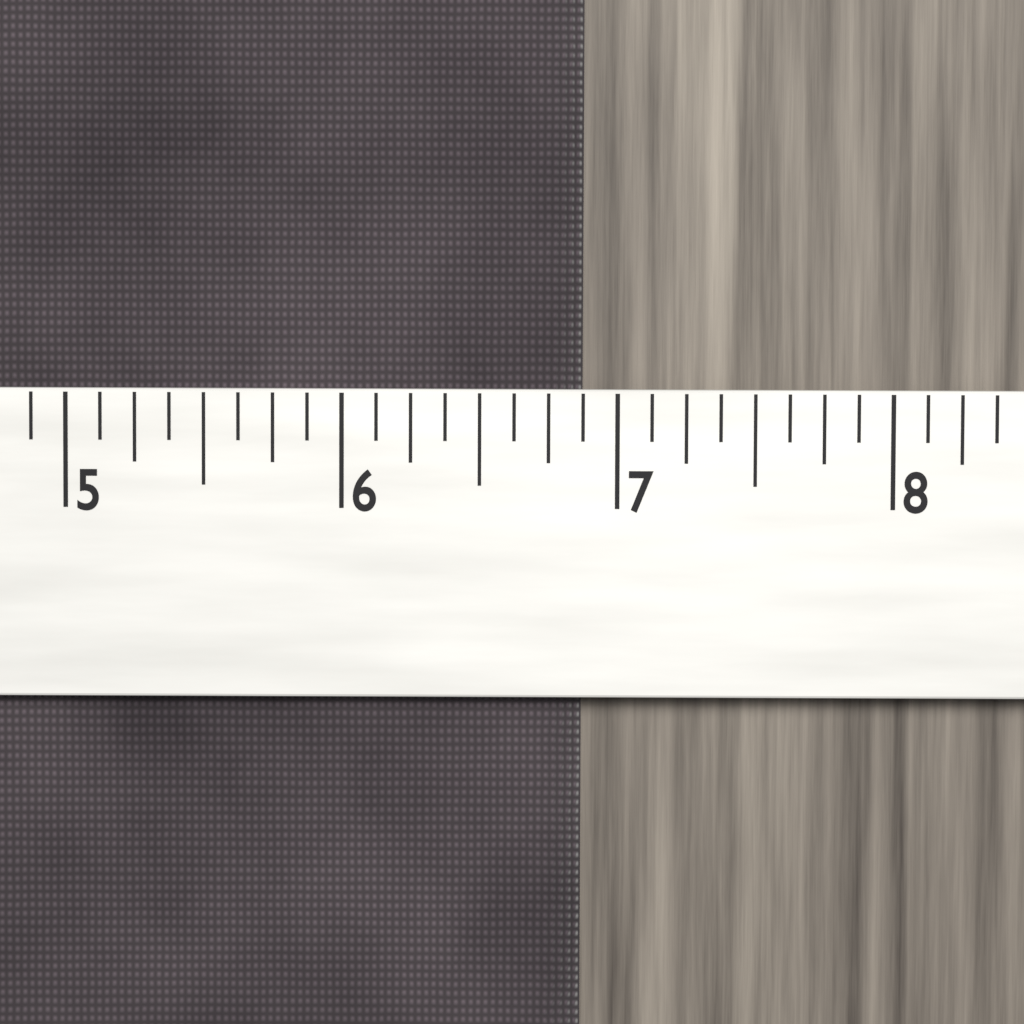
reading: 6.875 (no unit)
